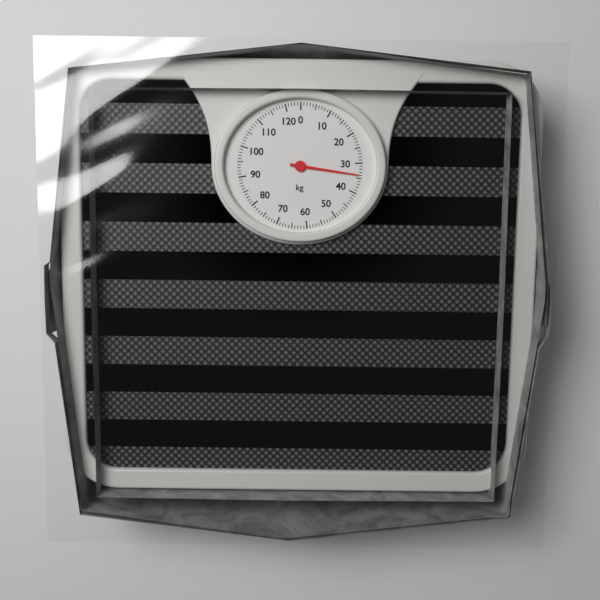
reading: 34 kg
